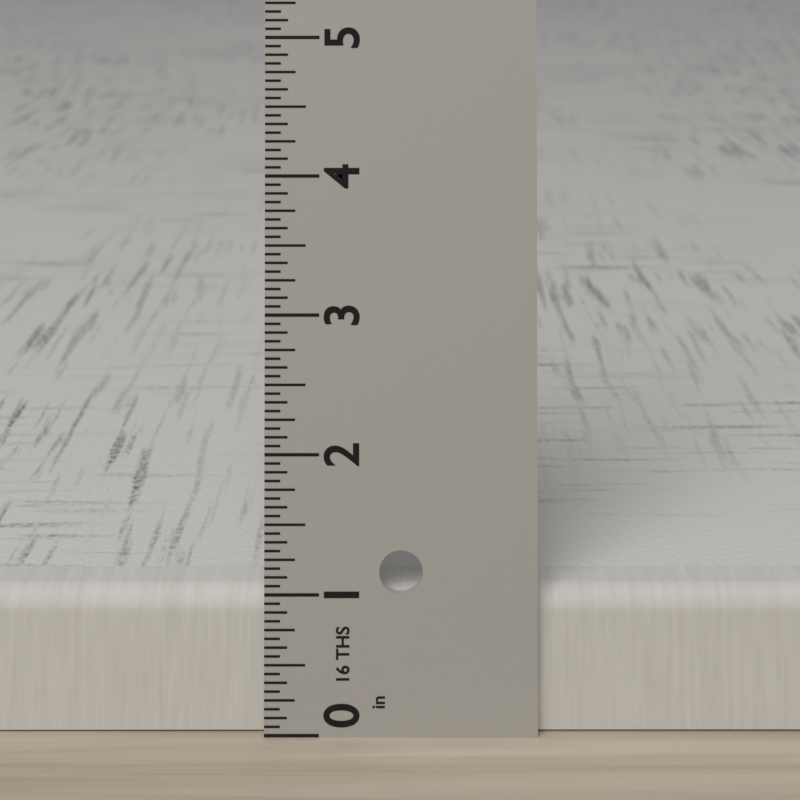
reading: 1.0000 in
